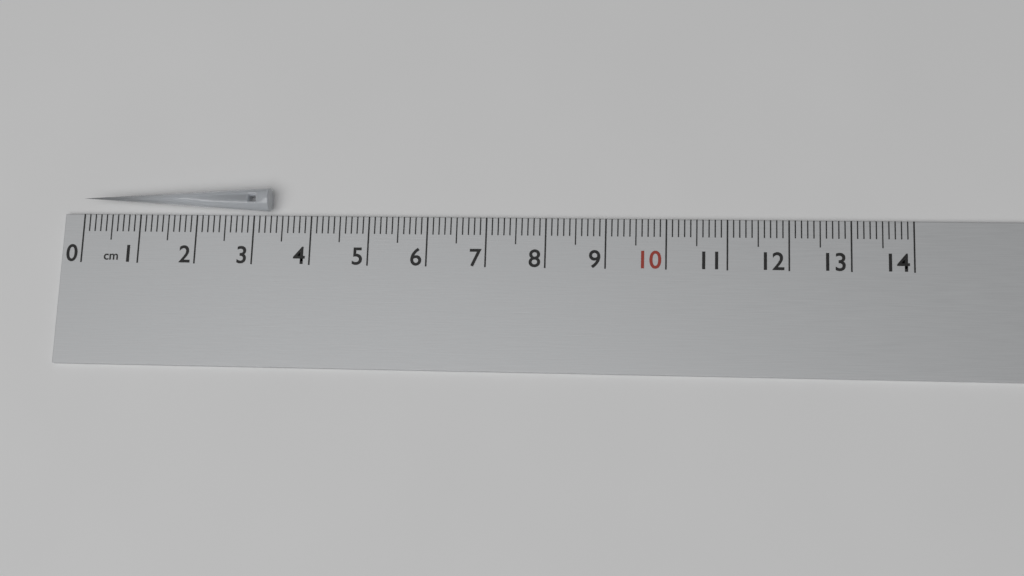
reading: 3.3 cm
